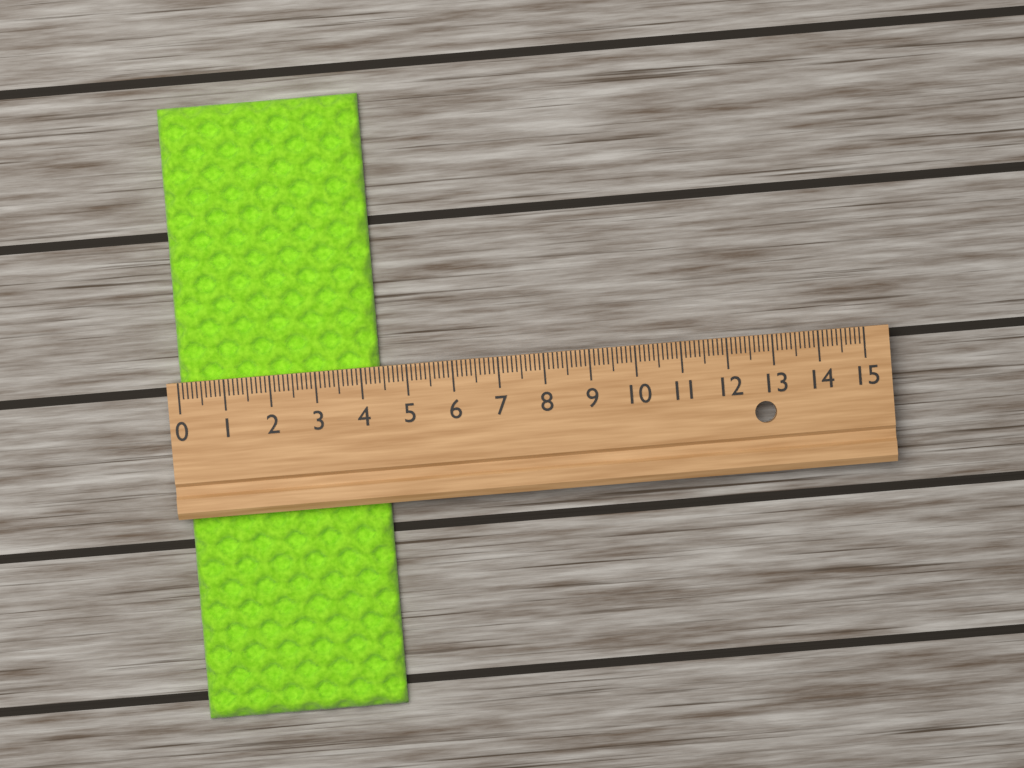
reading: 4.4 (no unit)
